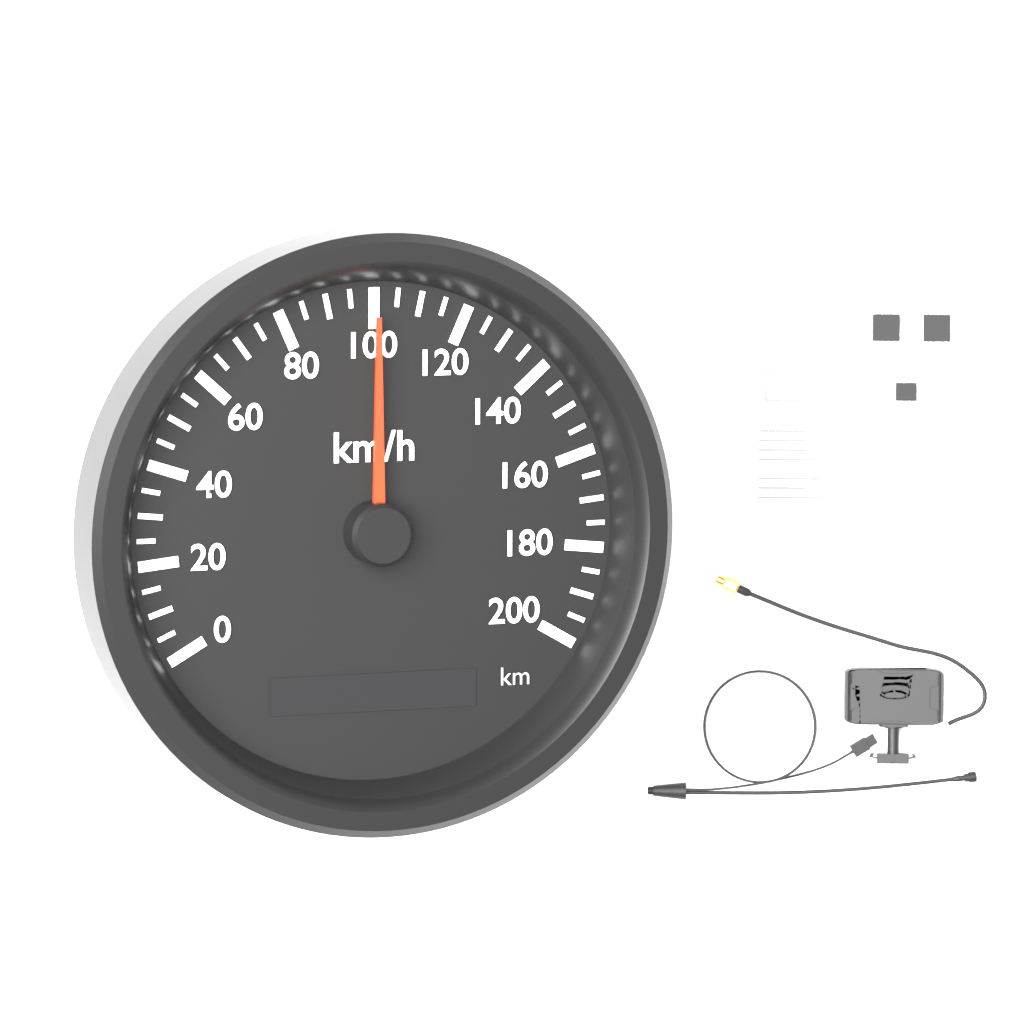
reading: 100 km/h
